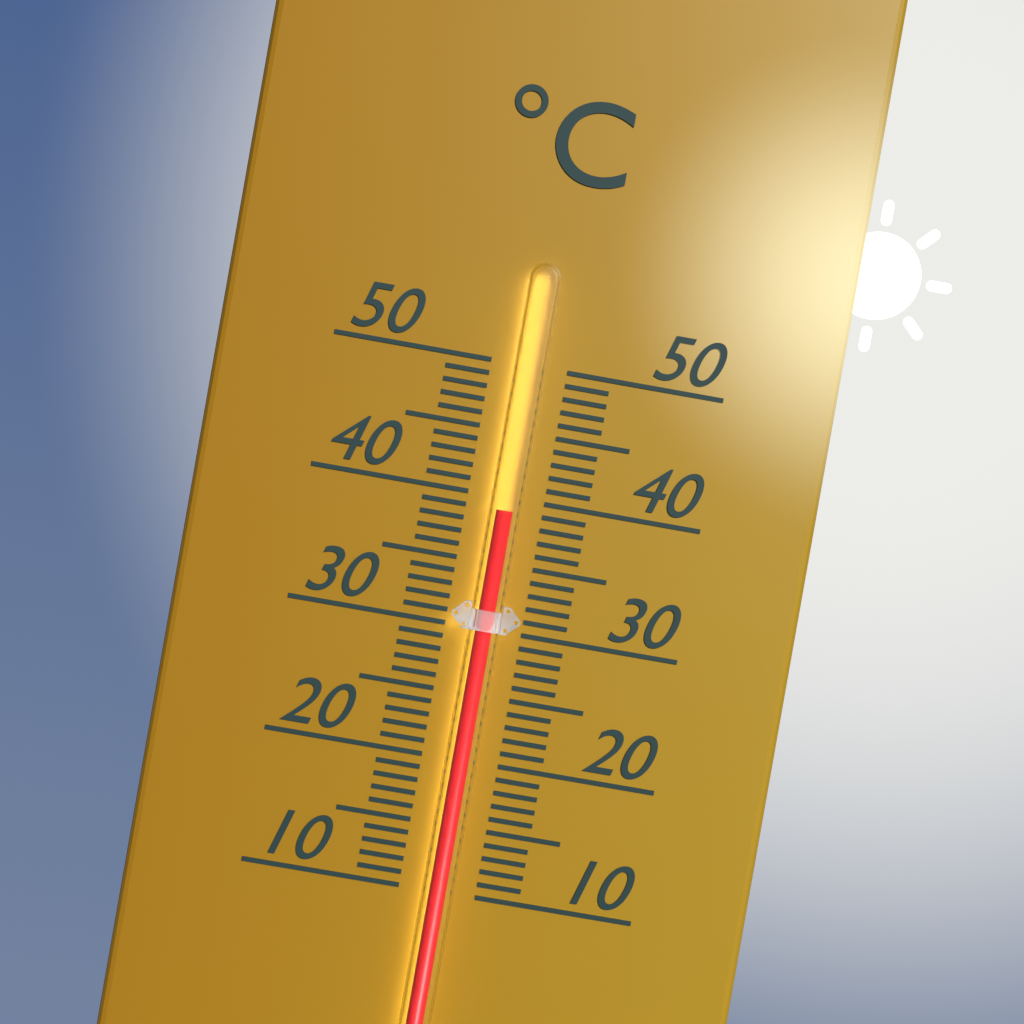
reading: 39 °C
